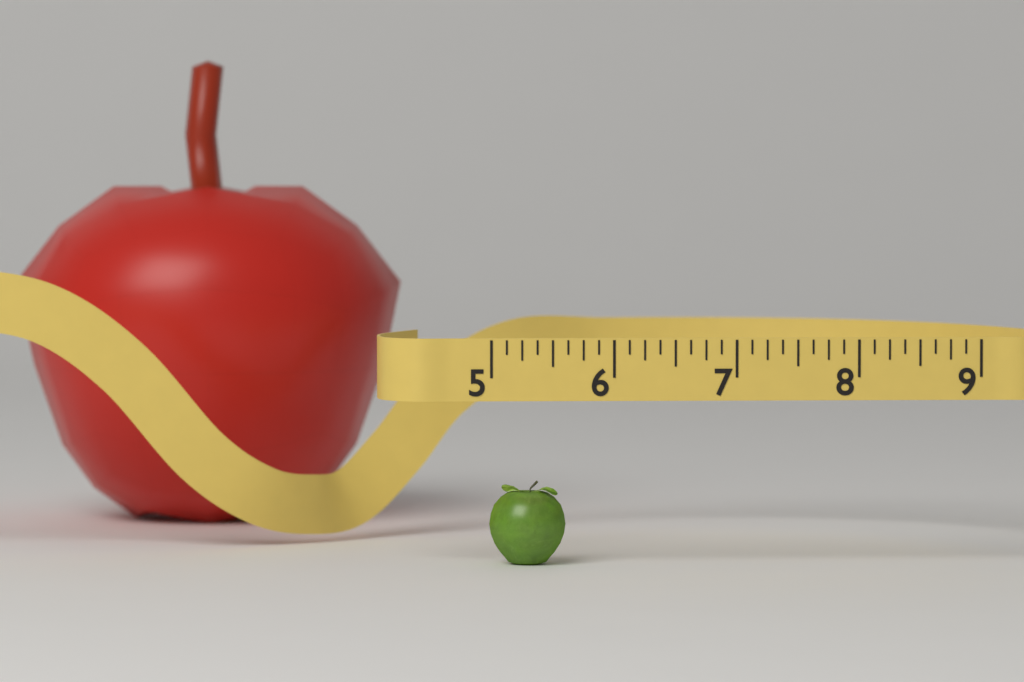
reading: 5.625 (no unit)
